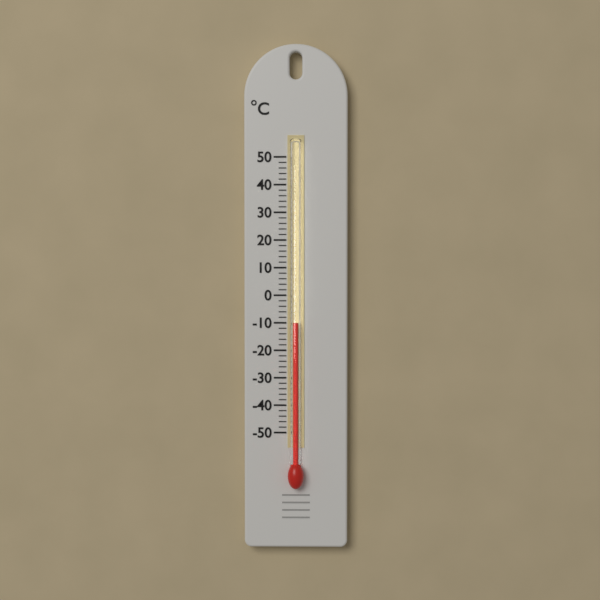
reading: -10 °C
